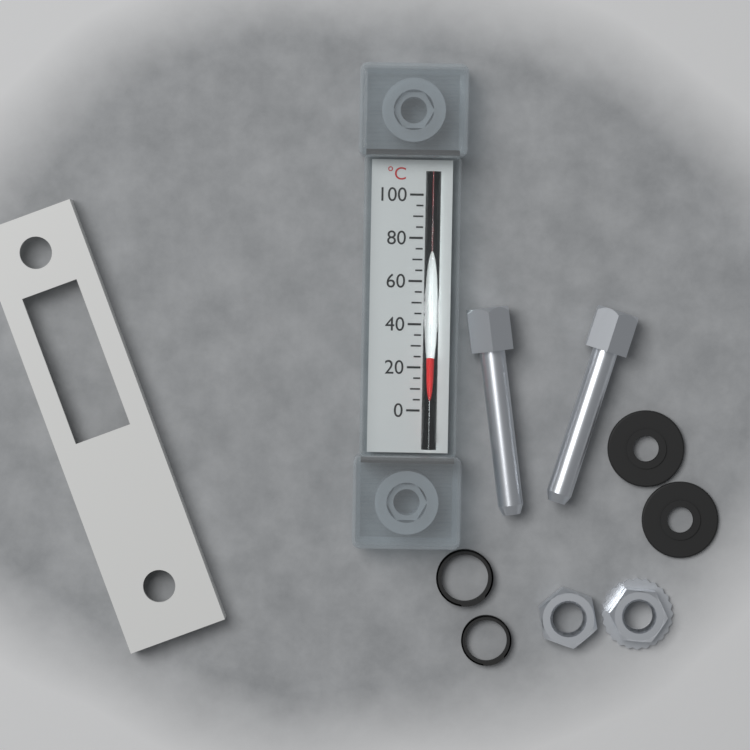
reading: 25 °C
